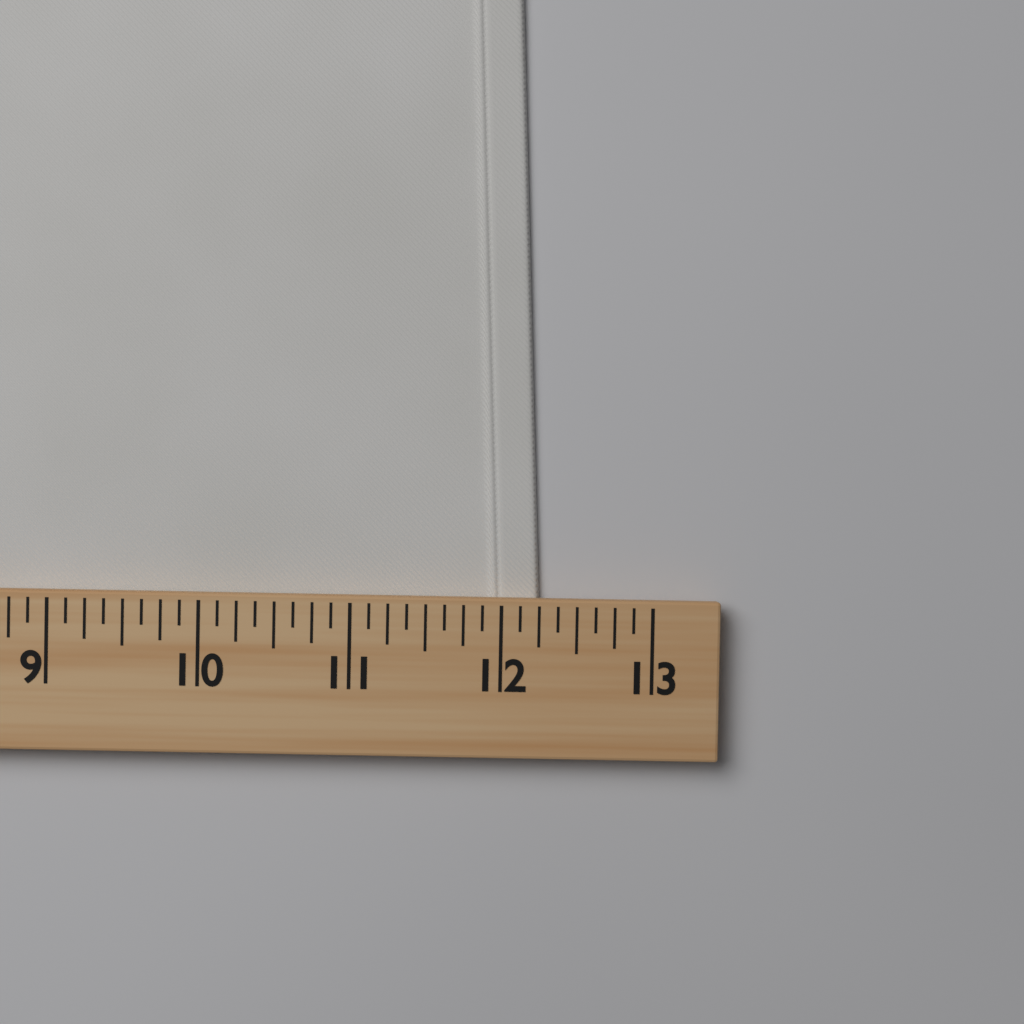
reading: 12.250 (no unit)
